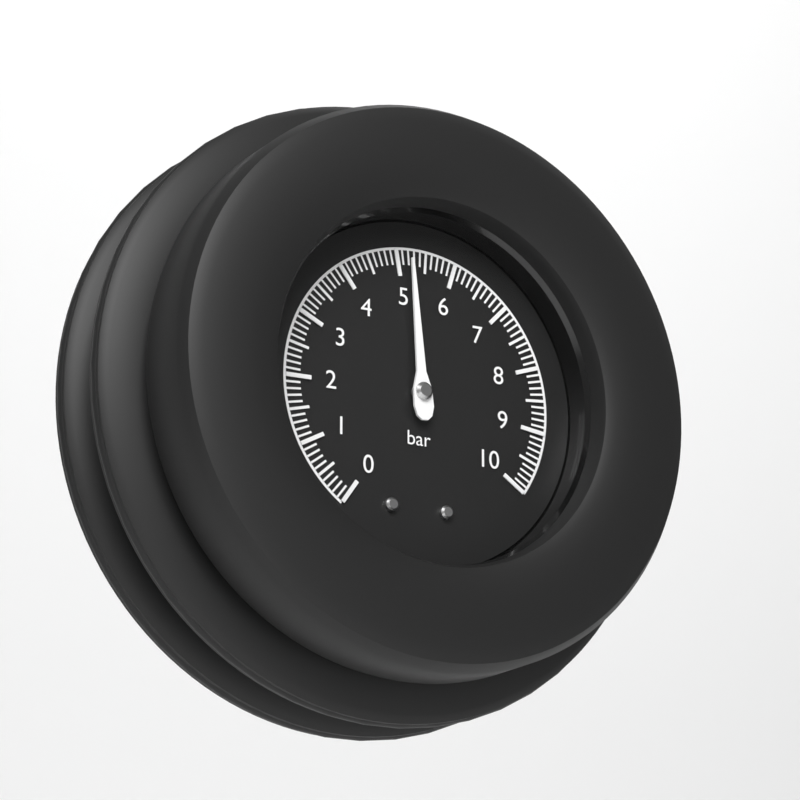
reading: 5.2 bar
